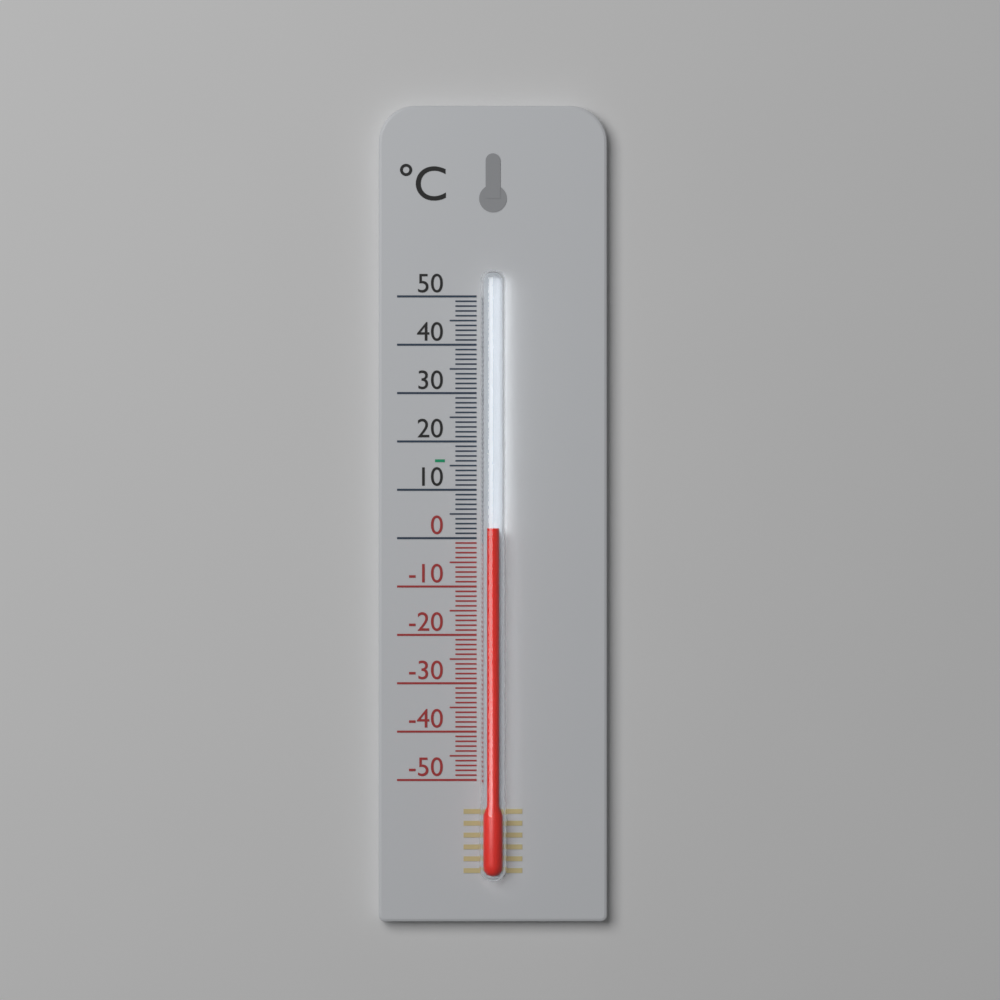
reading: 2 °C
